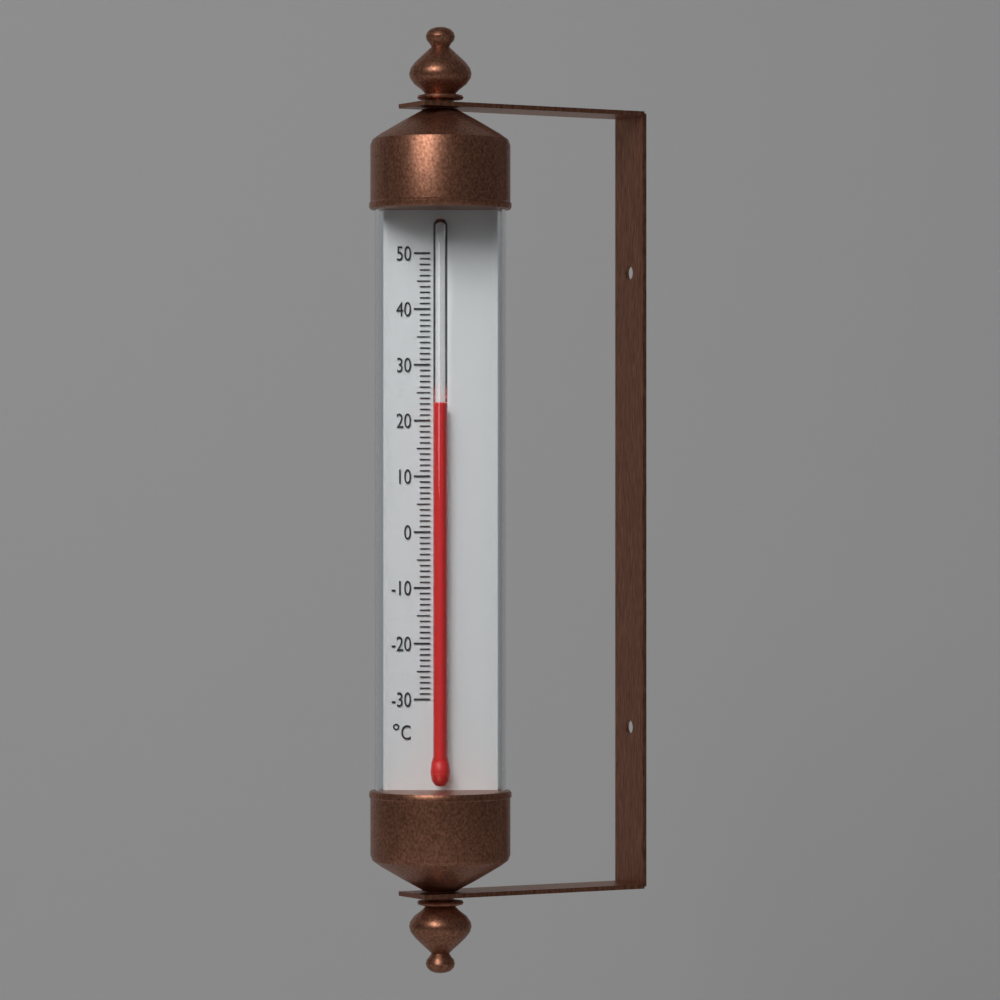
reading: 23 °C
